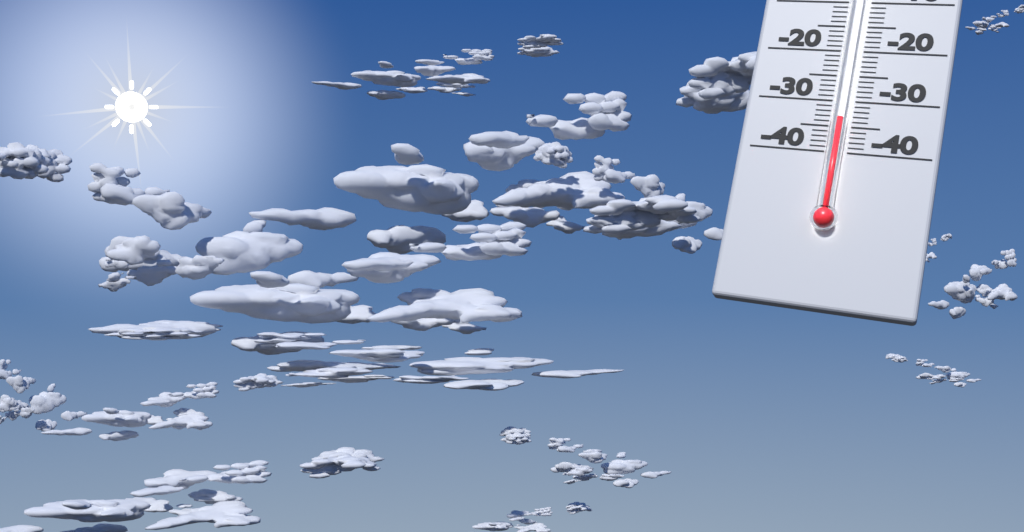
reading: -34 (no unit)
